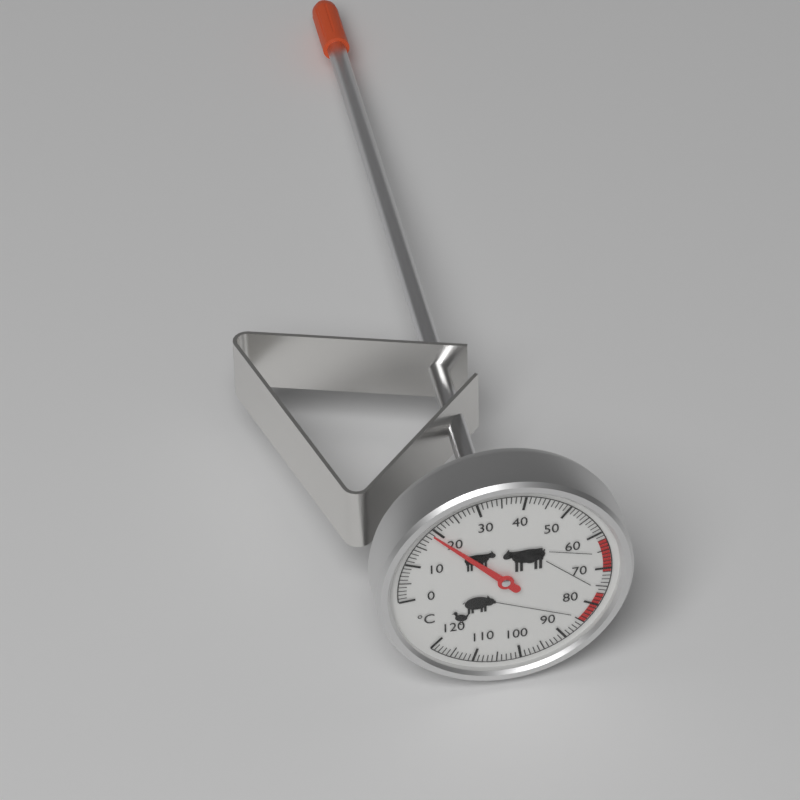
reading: 19 °C
